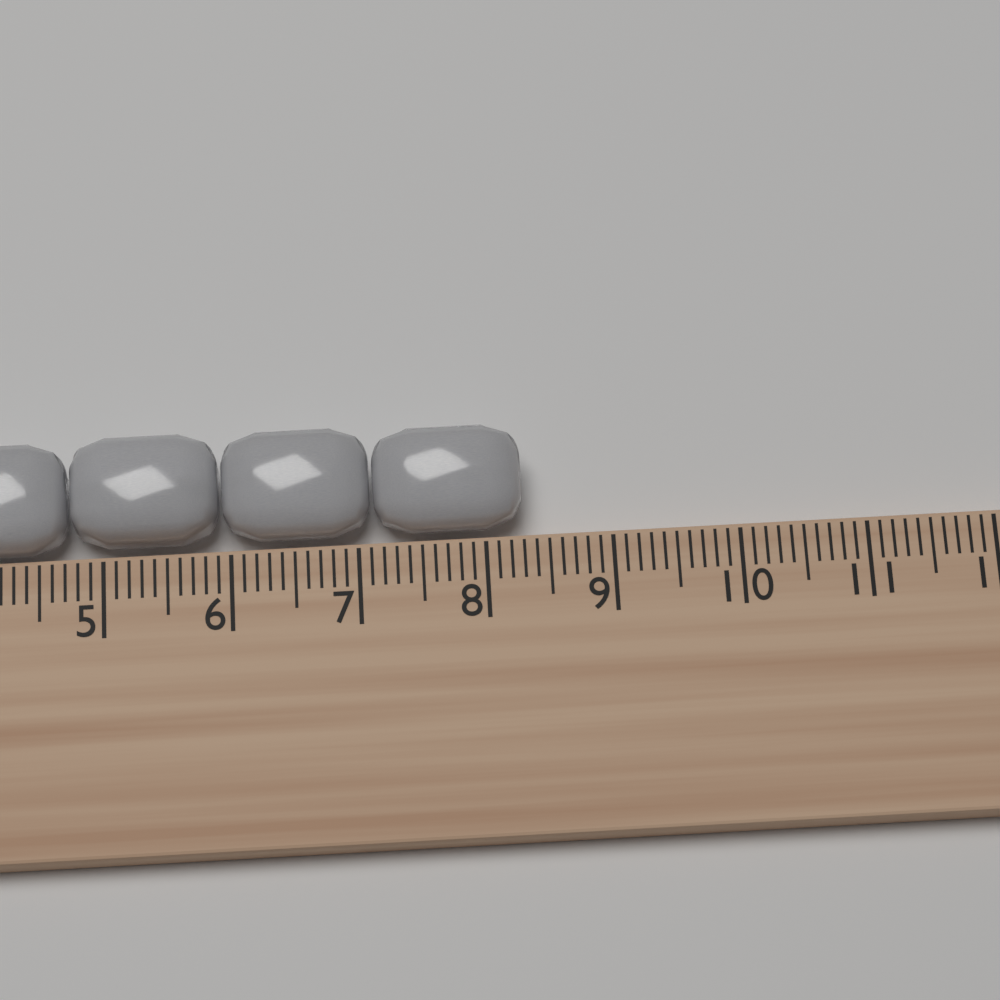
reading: 8.3 cm
